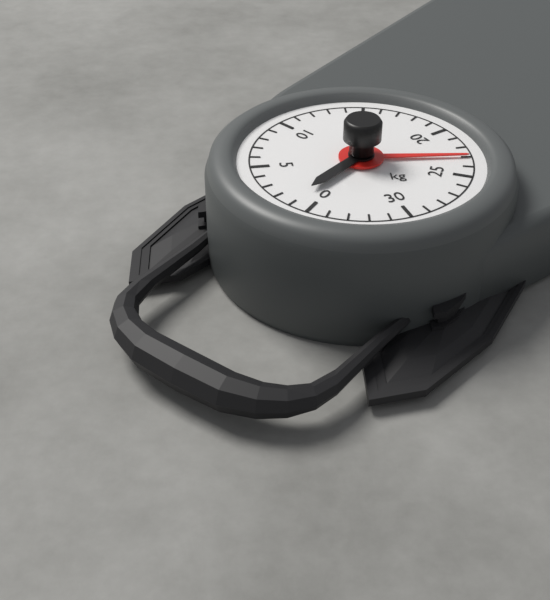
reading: 23 kg
